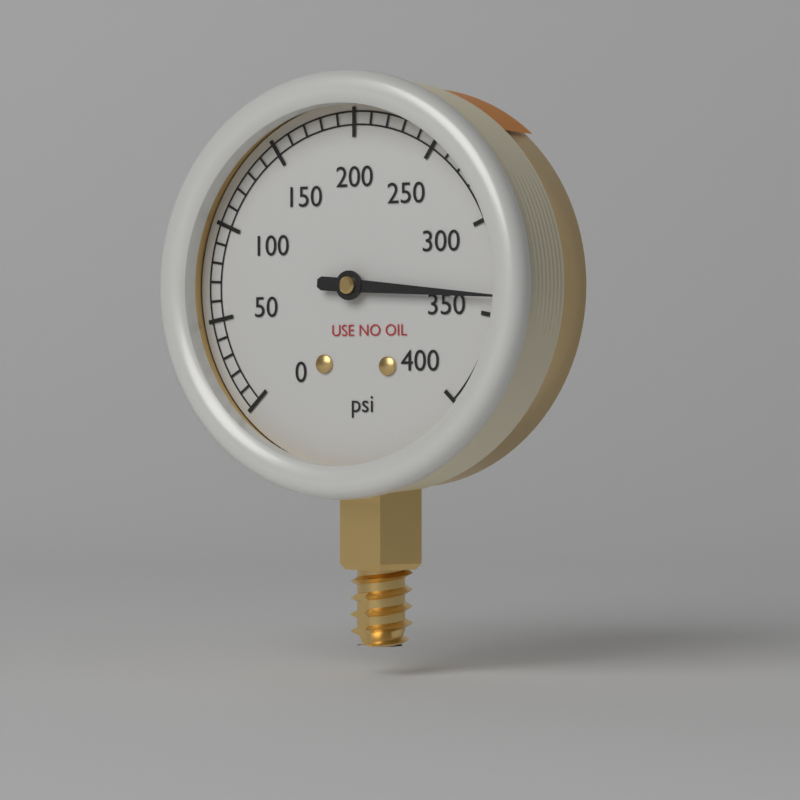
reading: 340 psi
